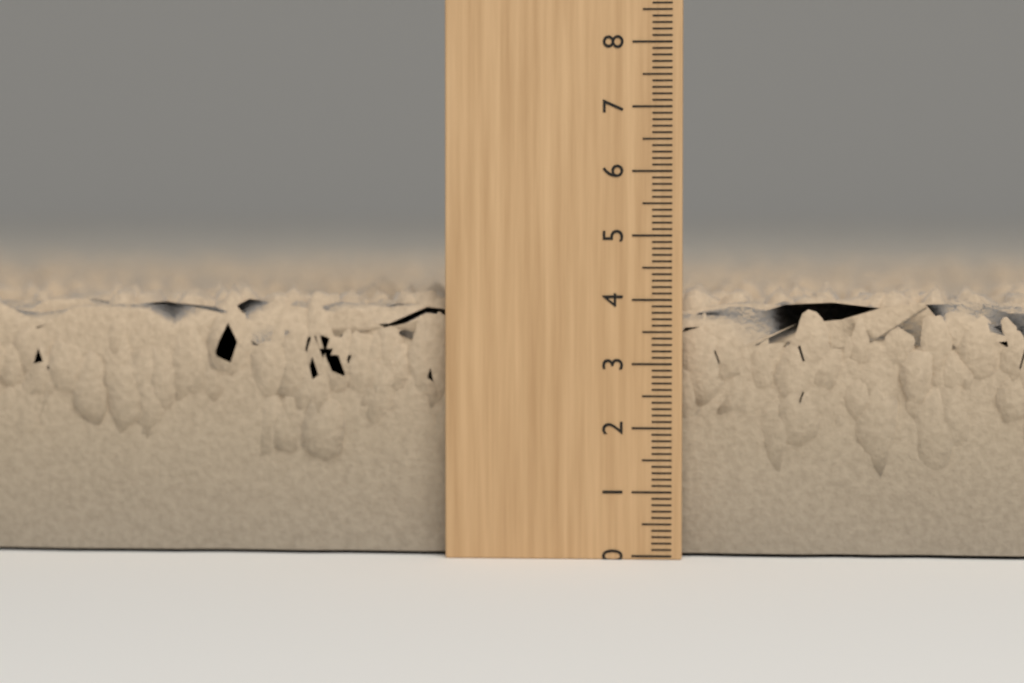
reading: 4.3 (no unit)
